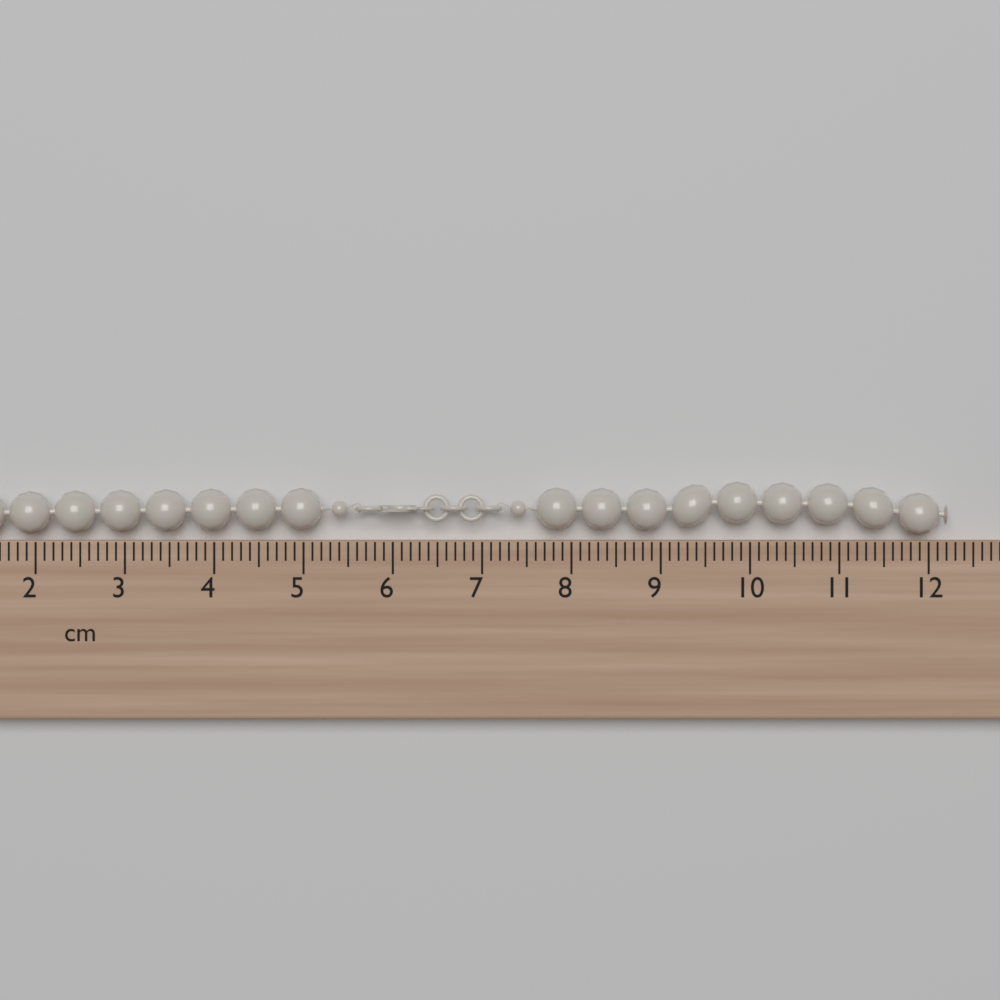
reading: 12.2 cm
